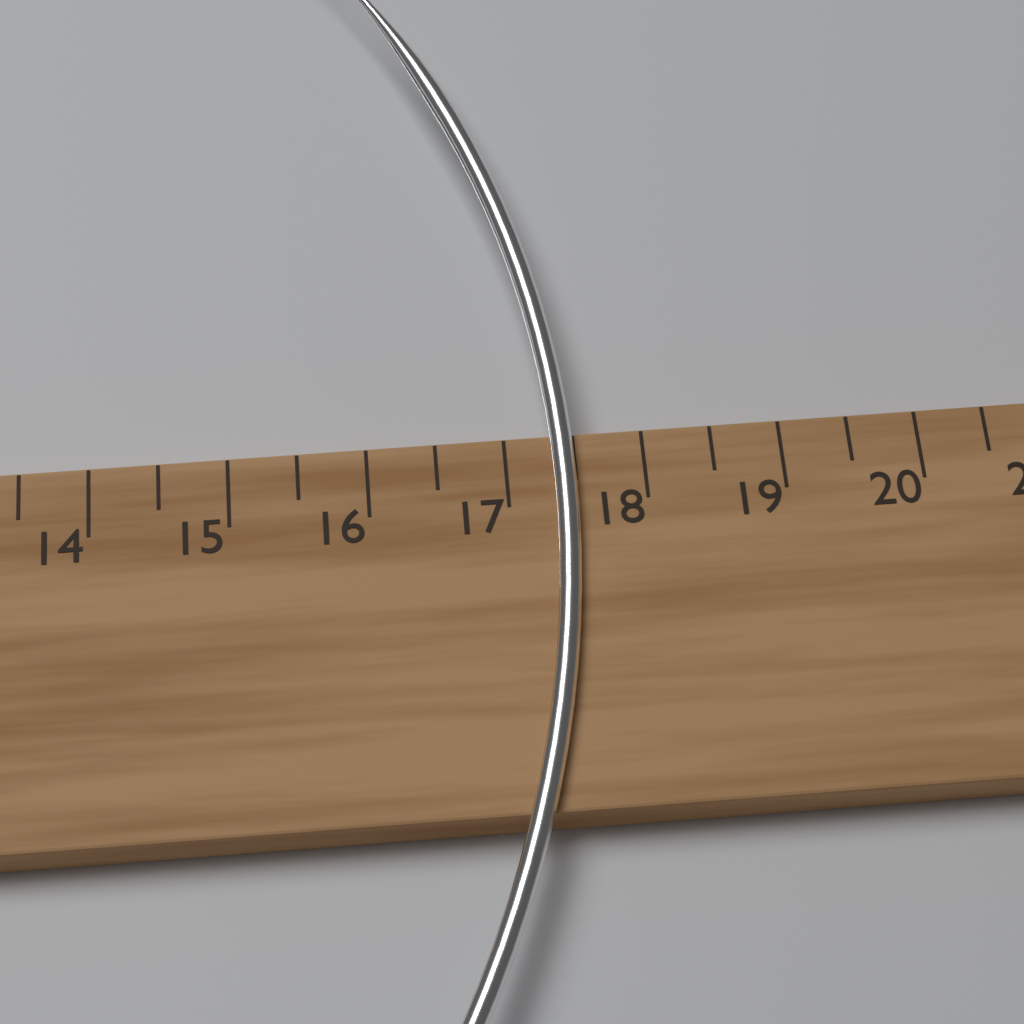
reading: 17.5 cm
